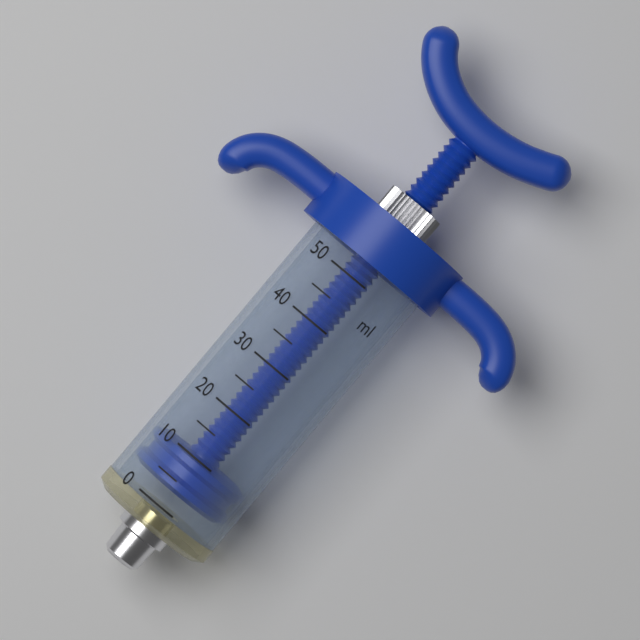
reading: 3 ml
